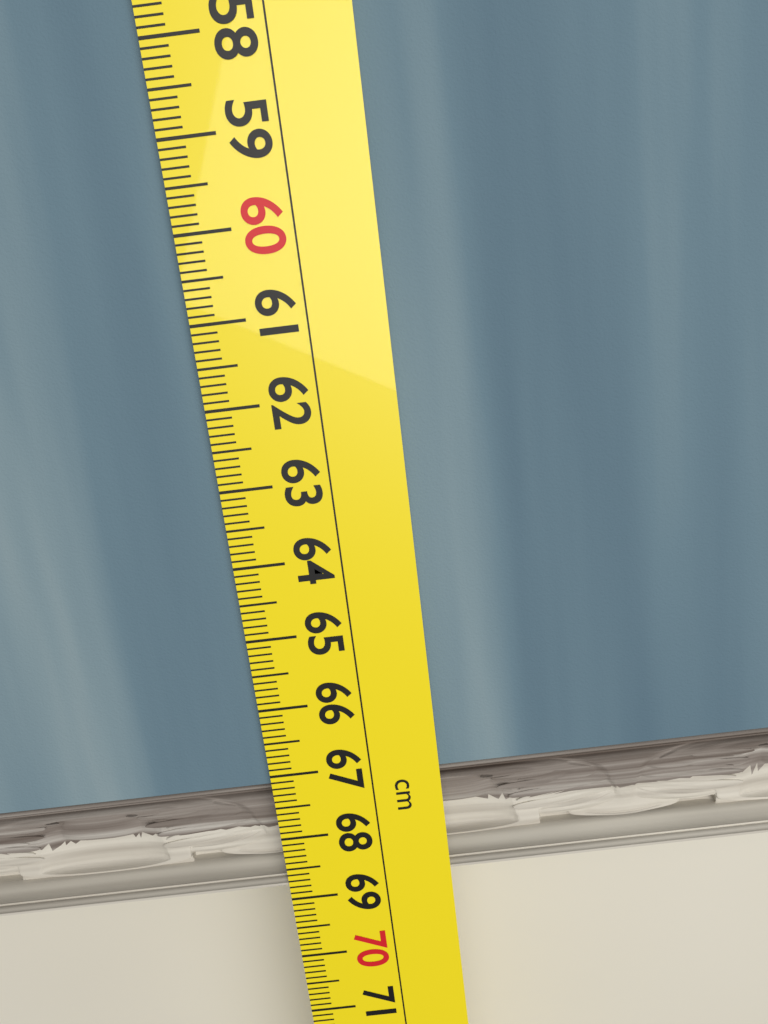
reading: 68.8 cm
